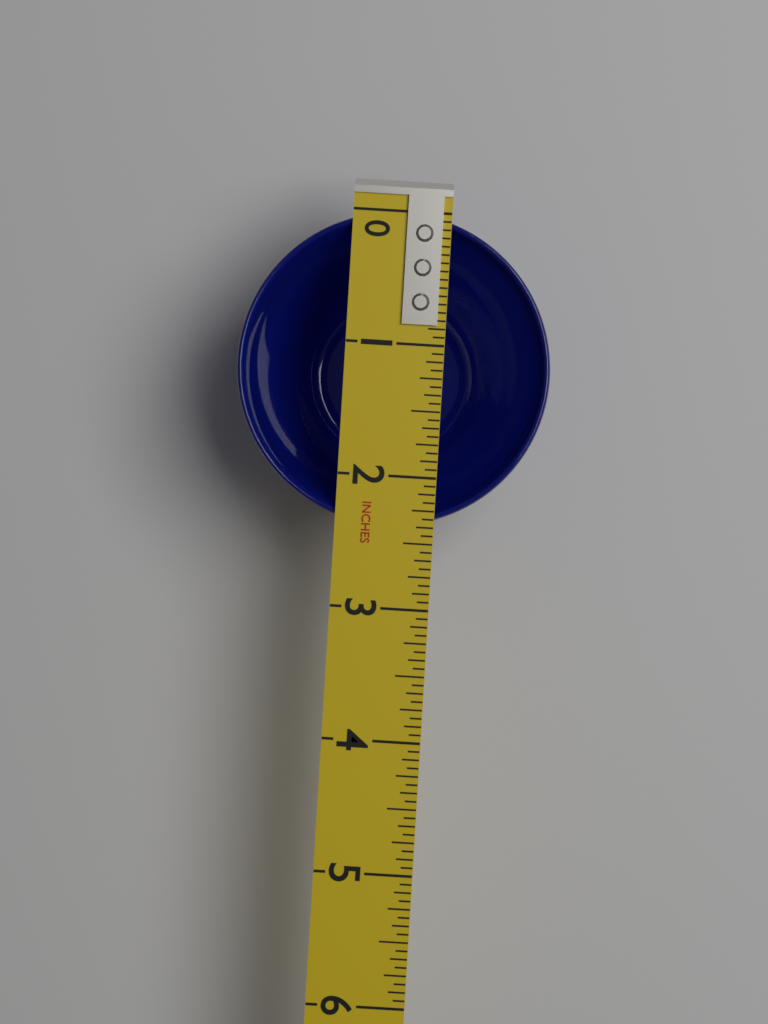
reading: 2.3750 in
